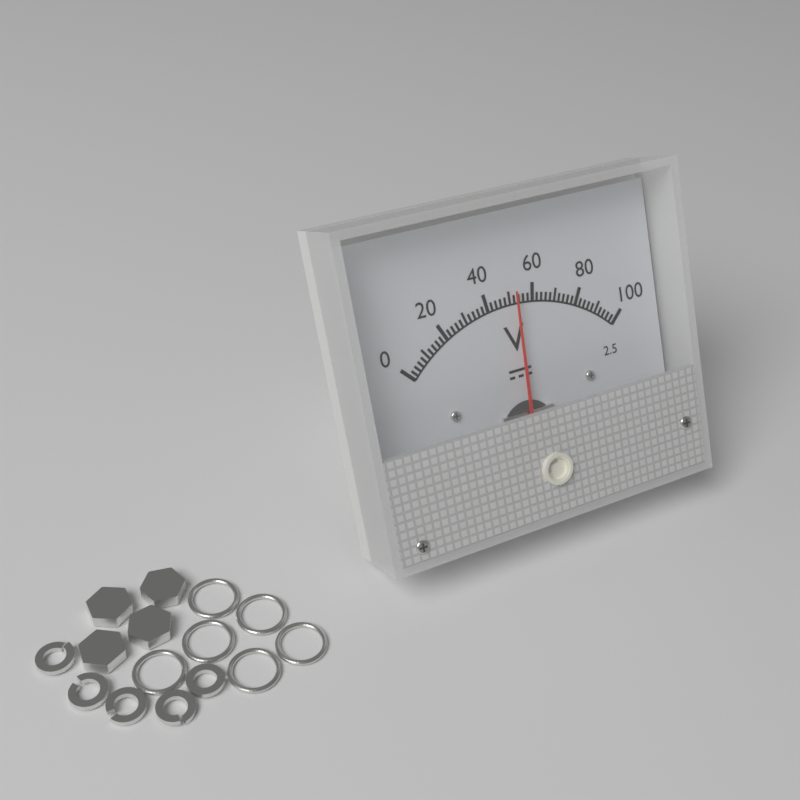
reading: 52 V
